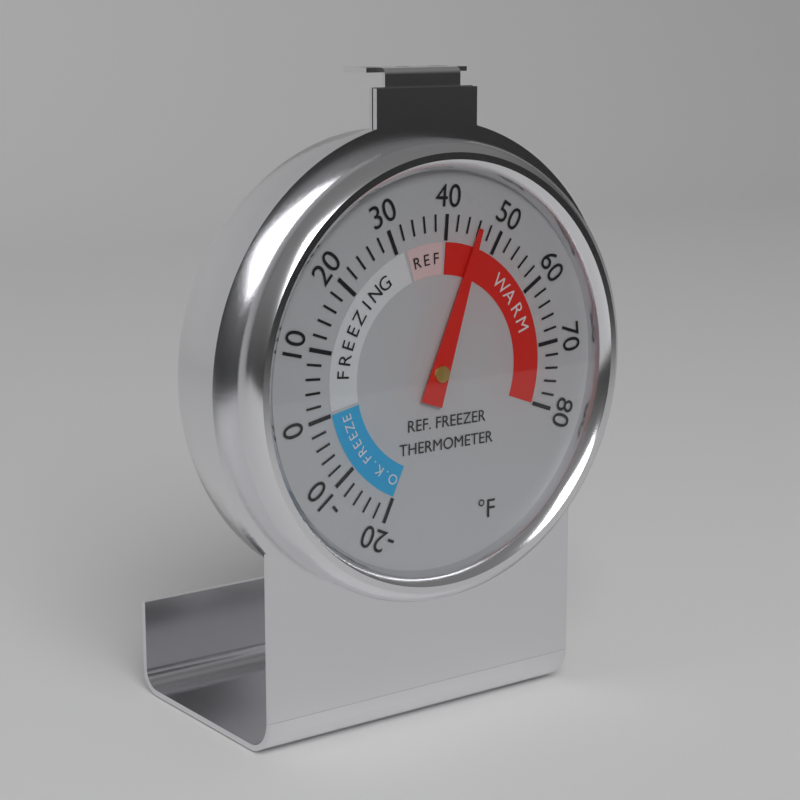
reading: 46 °F
